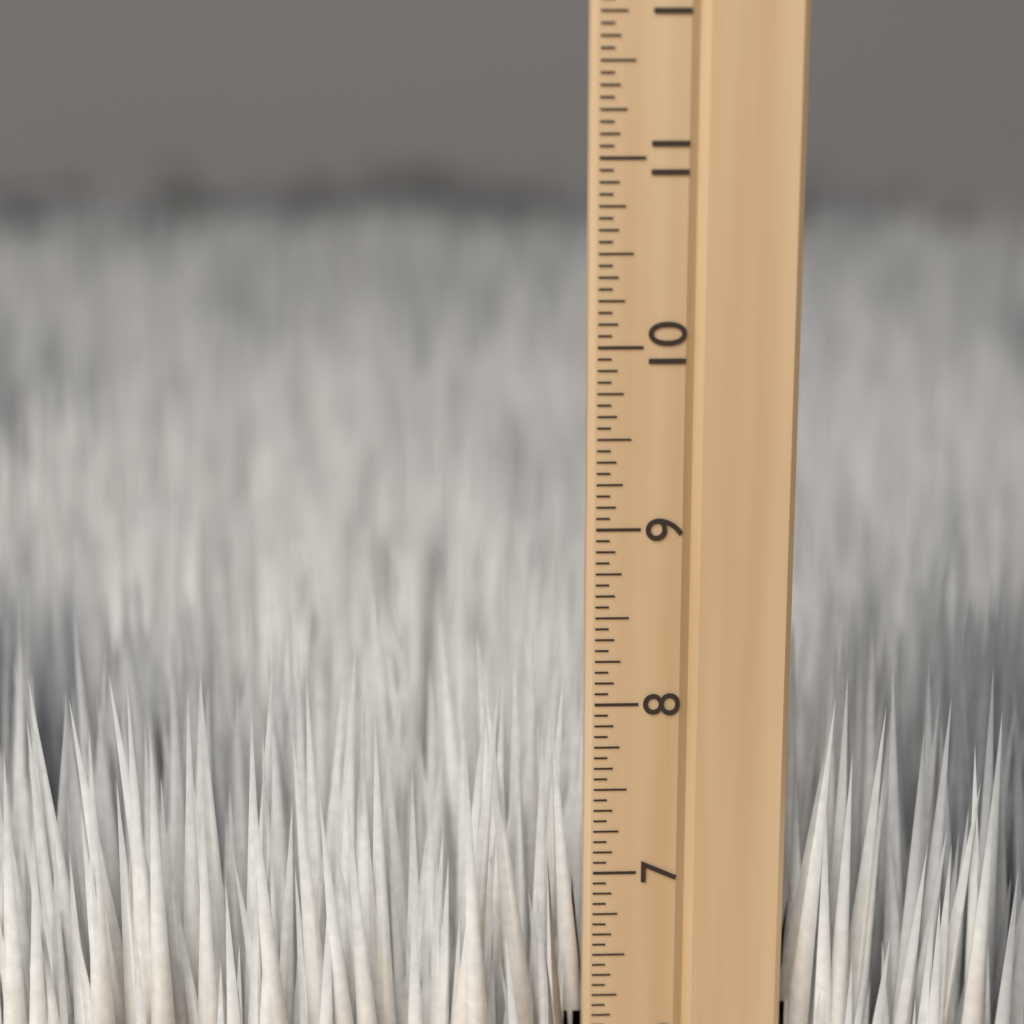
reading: 8.2500 inch
